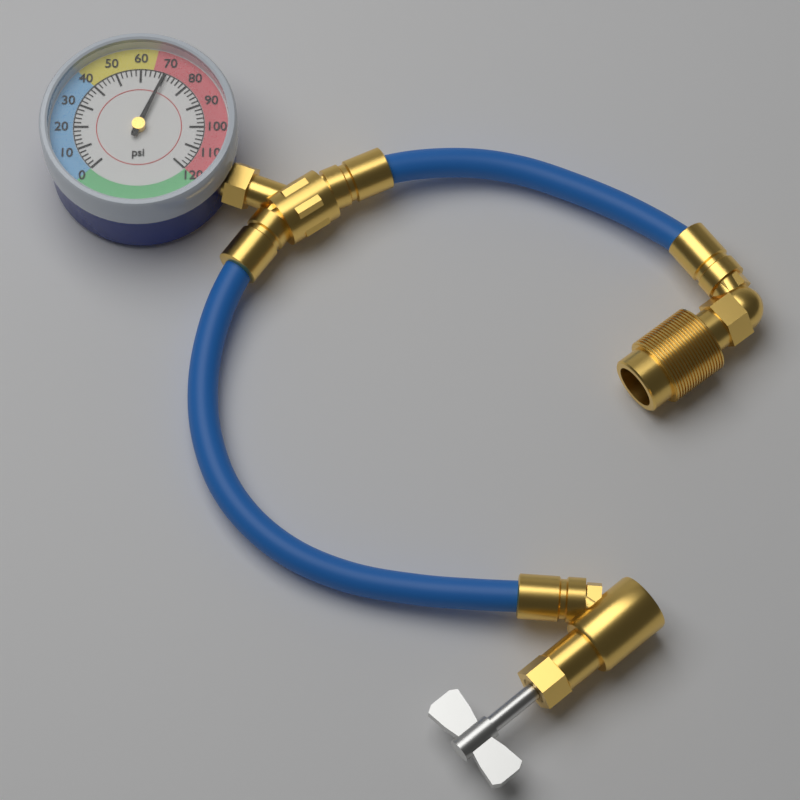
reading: 70 psi
